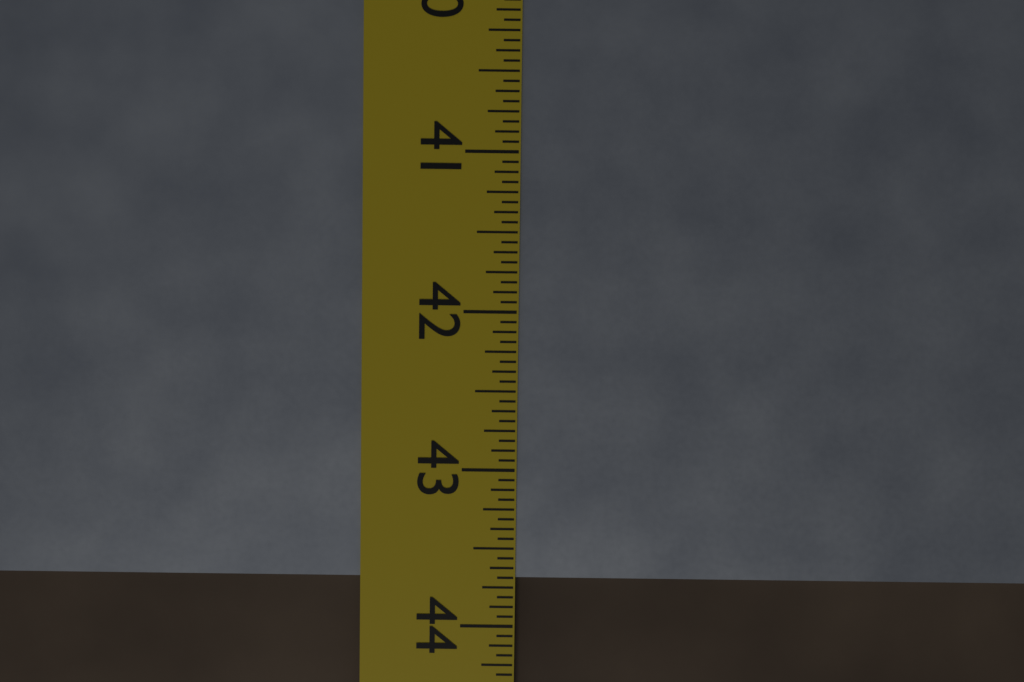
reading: 43.6875 in
